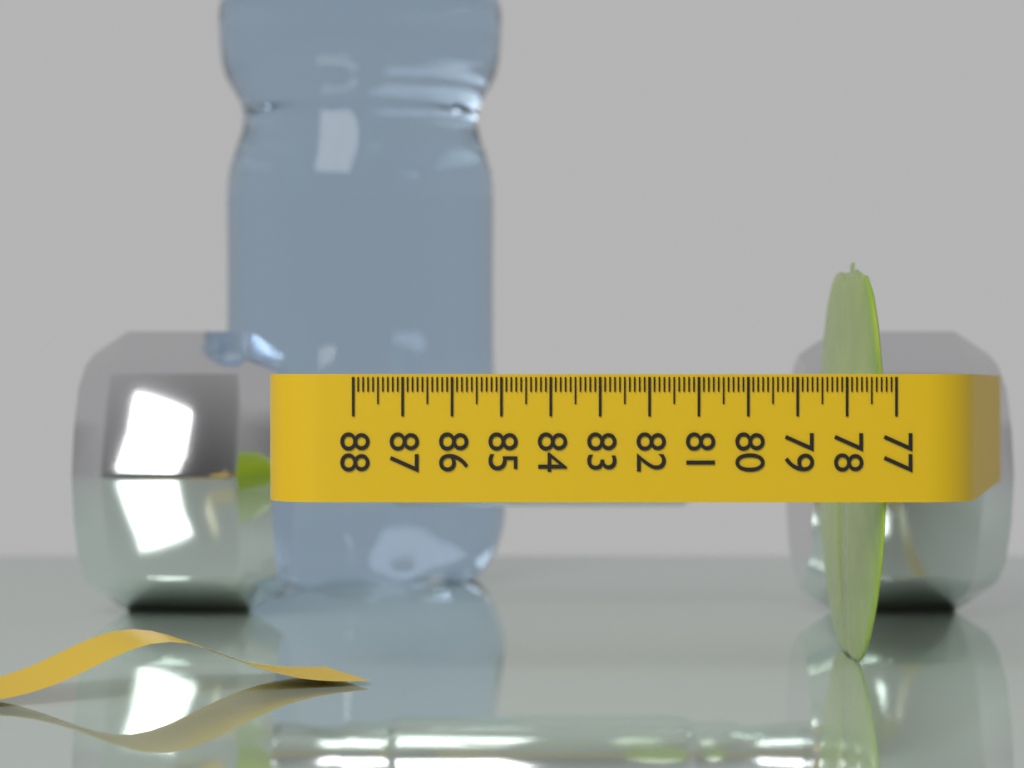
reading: 77.4 (no unit)
